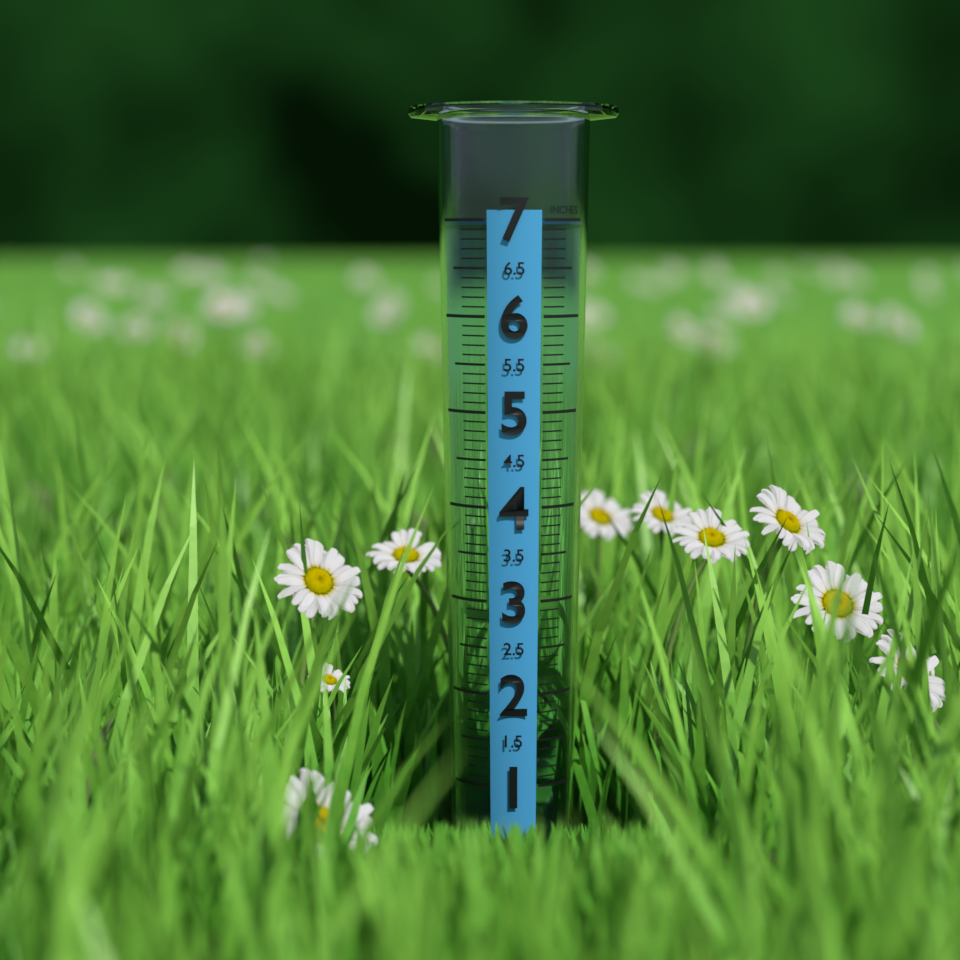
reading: 7.0 in
